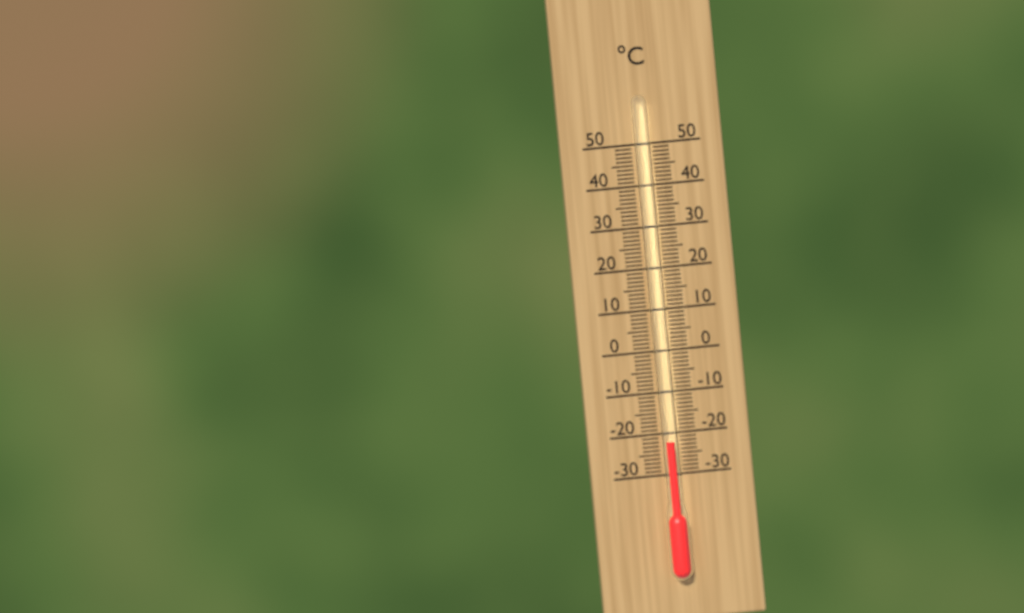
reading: -22 °C
